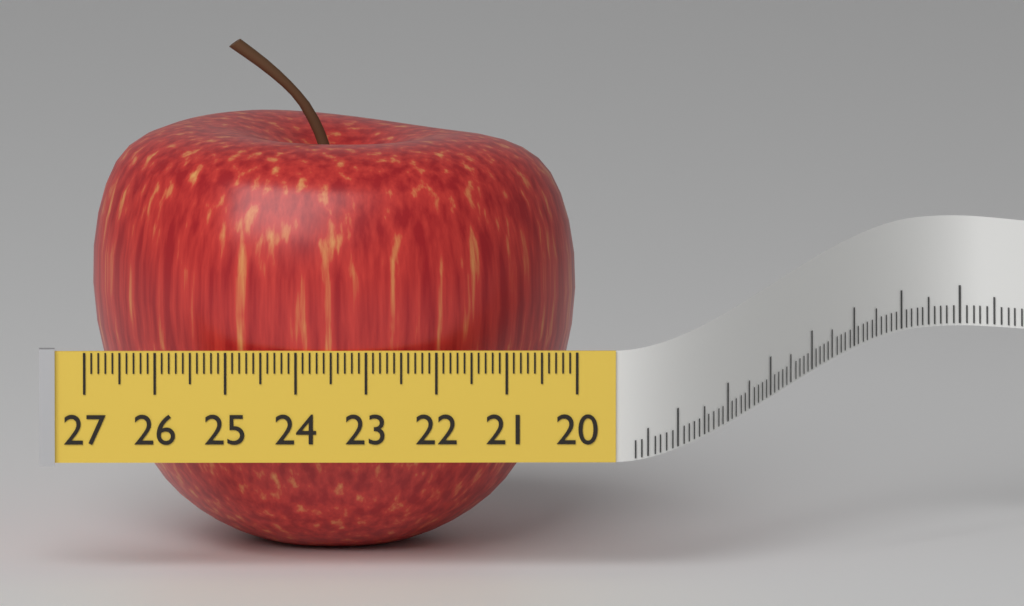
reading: 26.9 (no unit)
